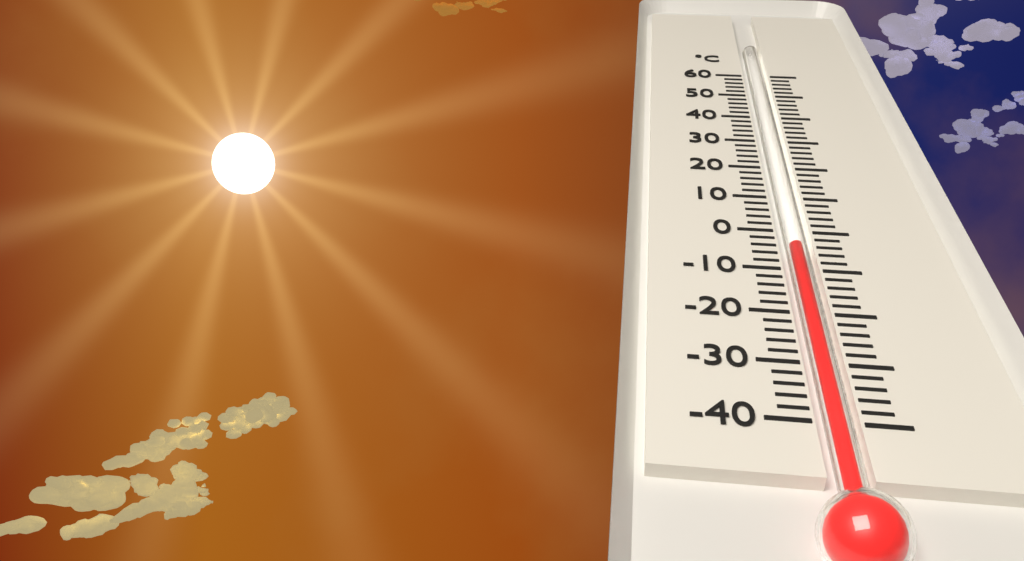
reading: -4 °C
